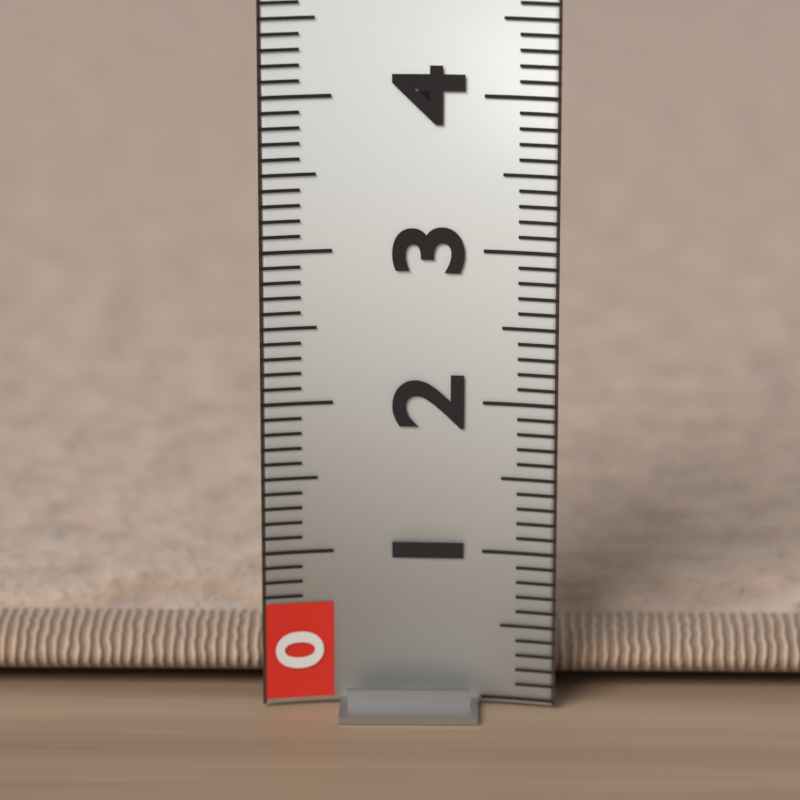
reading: 0.4 (no unit)
